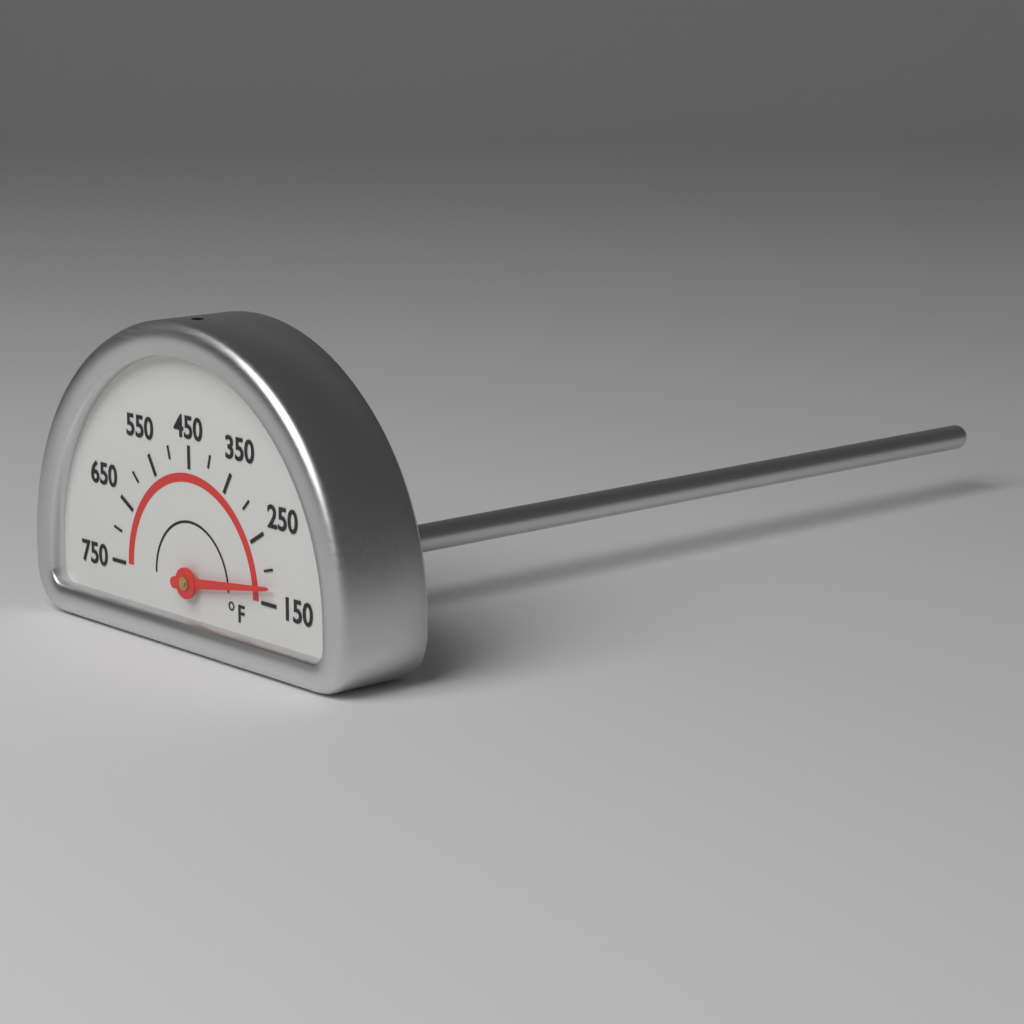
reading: 175 °F
